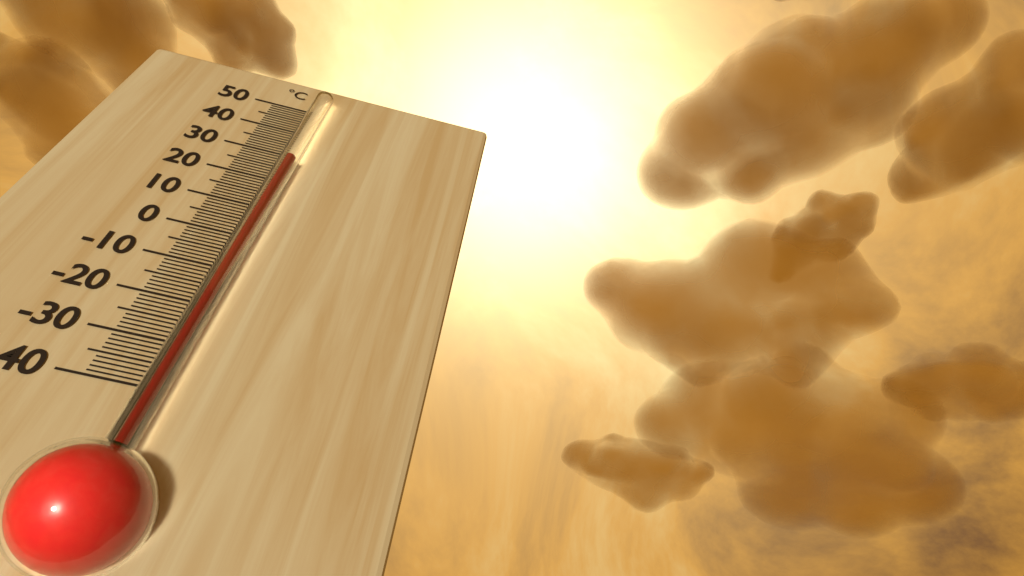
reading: 26 °C
